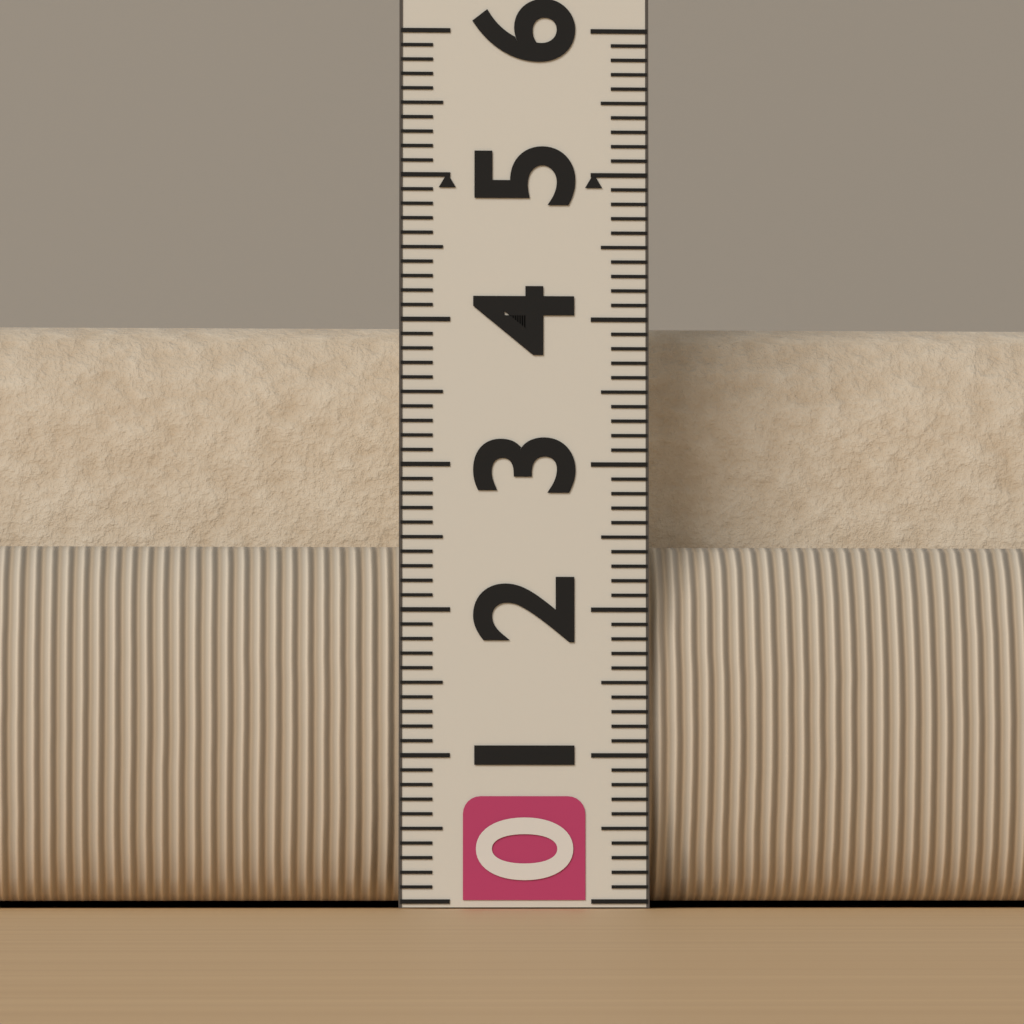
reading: 4.1 (no unit)
